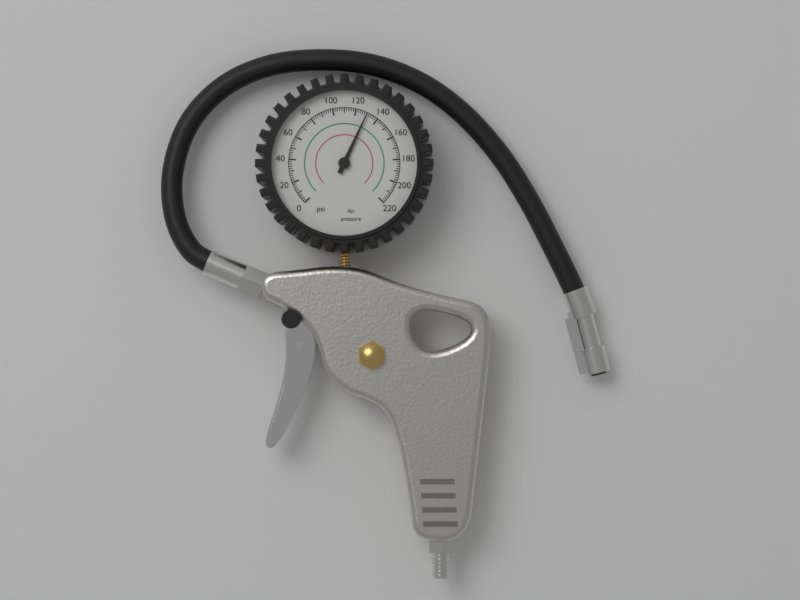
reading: 130 psi
